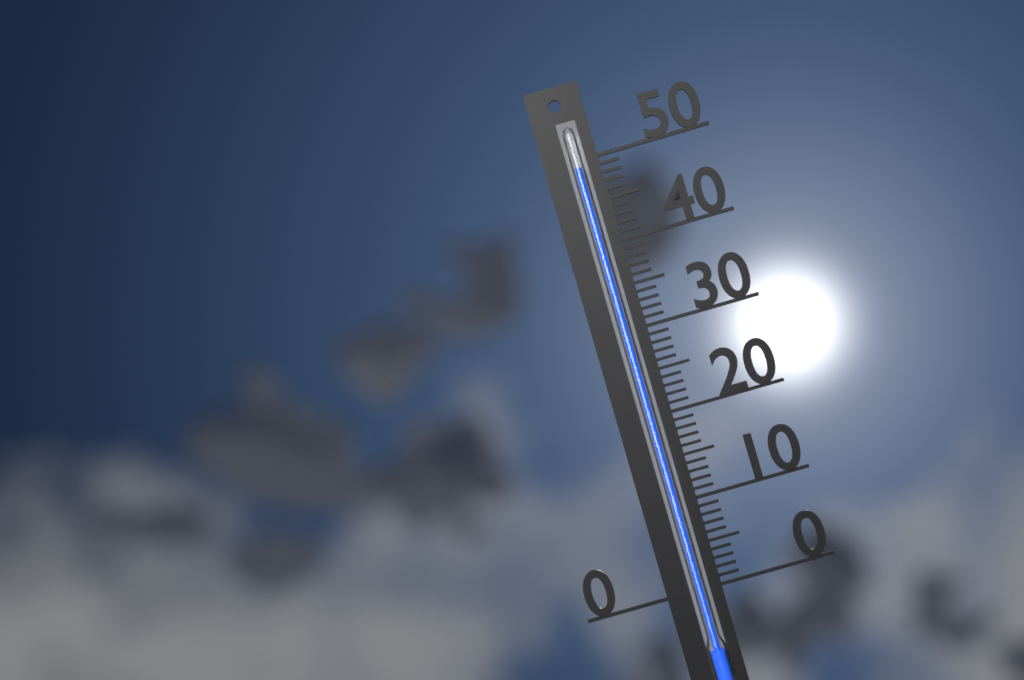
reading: 49 (no unit)
